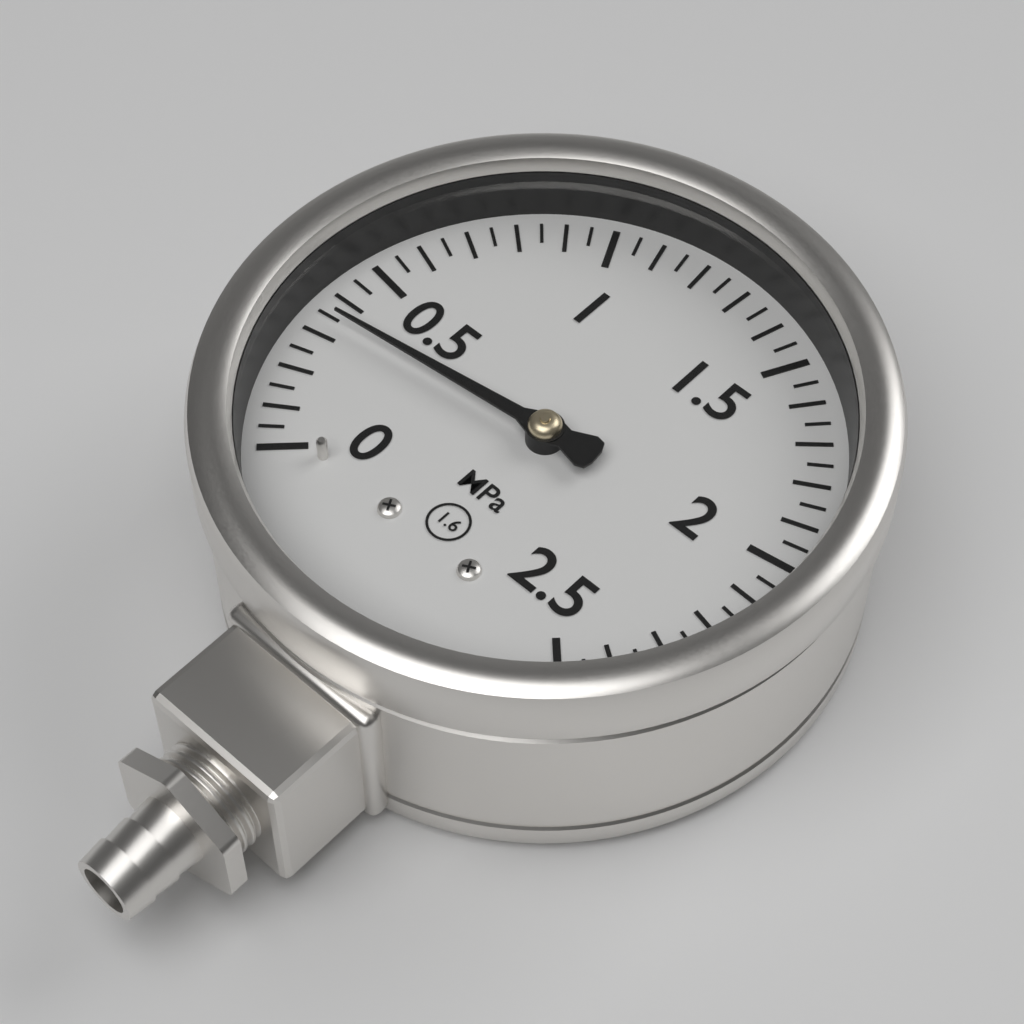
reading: 0.35 MPa
